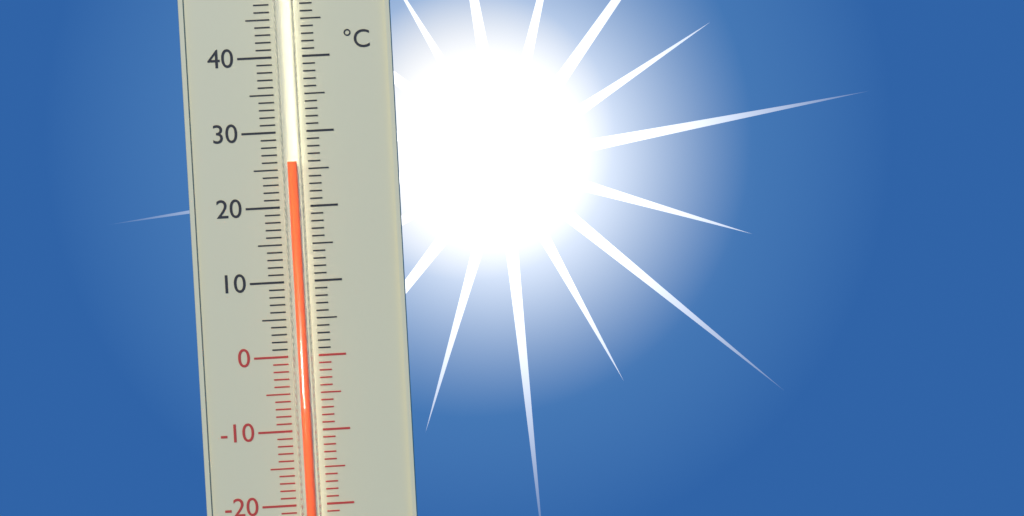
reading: 26 °C
